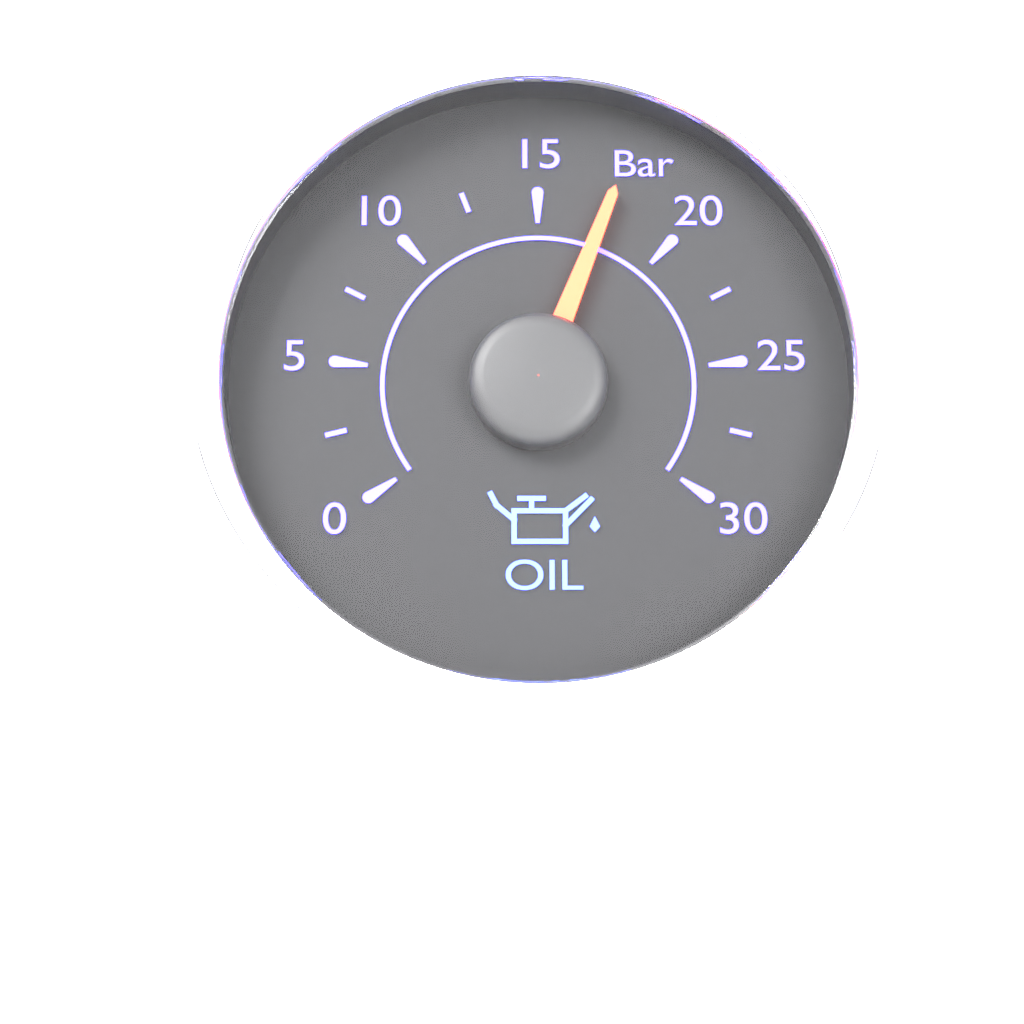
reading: 17.5 bar
